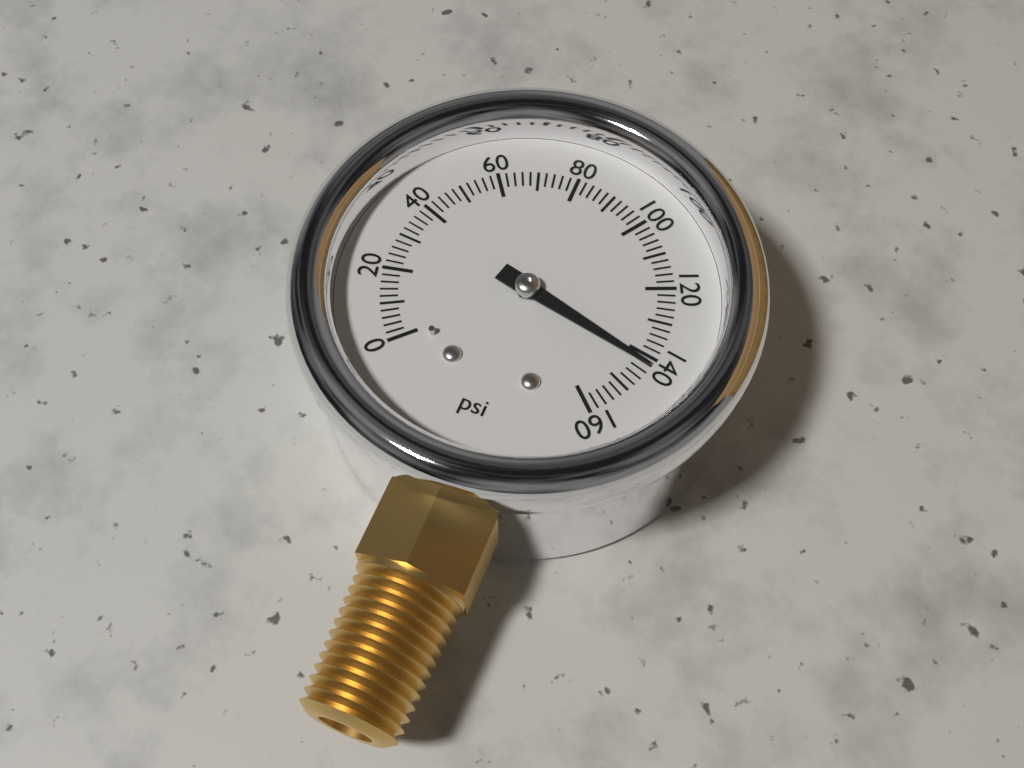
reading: 142 psi
